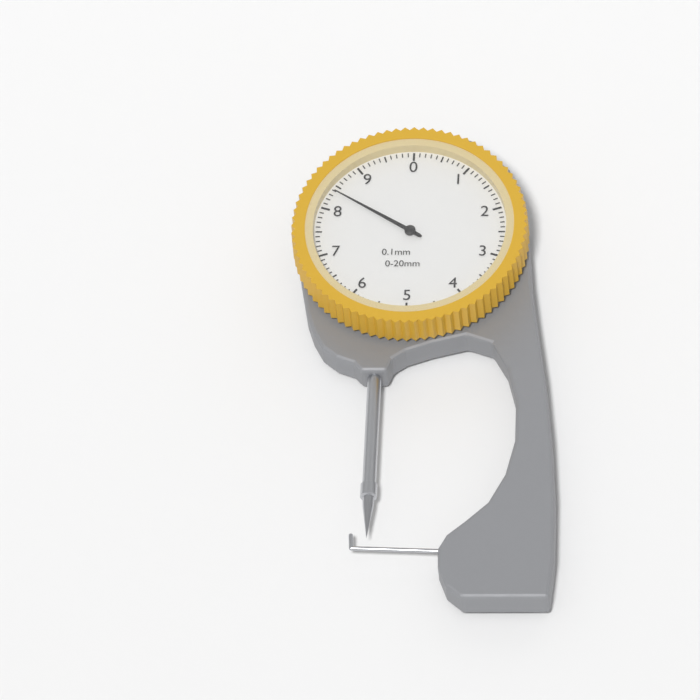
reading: 8.4 mm
